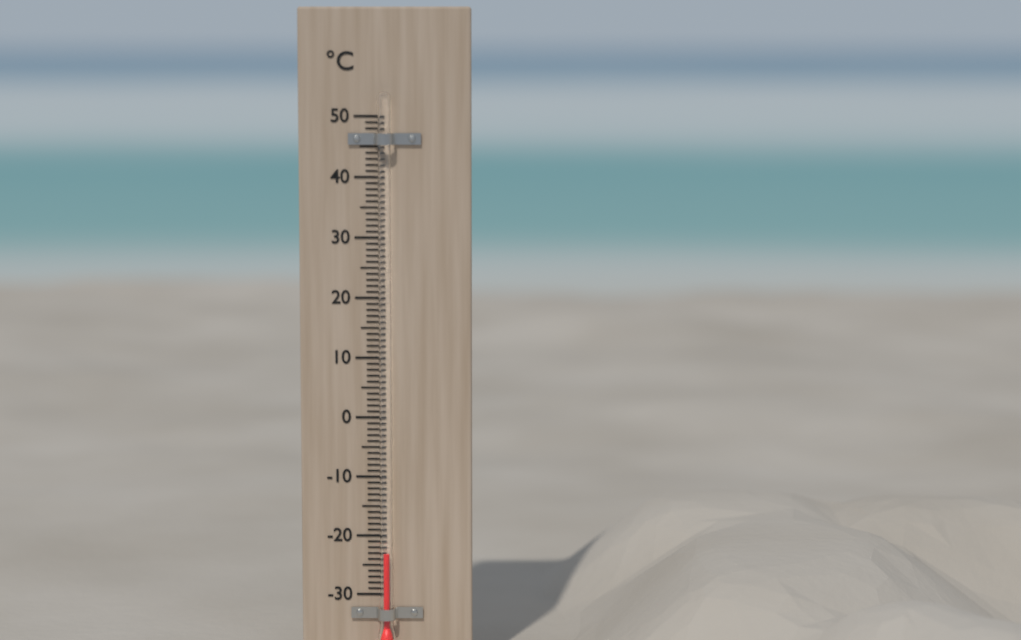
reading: -23 °C
